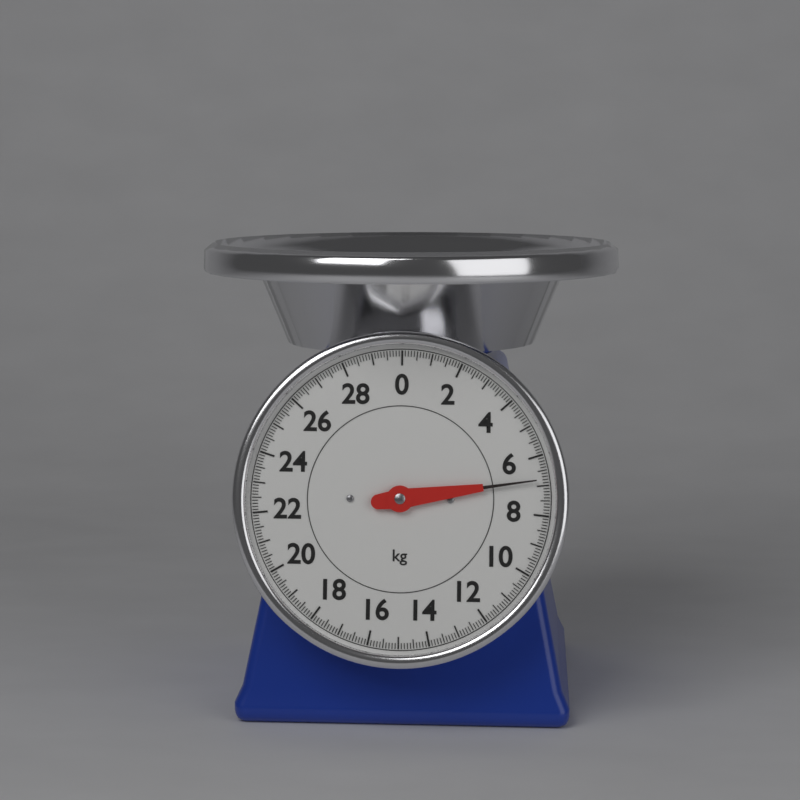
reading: 6.8 kg
